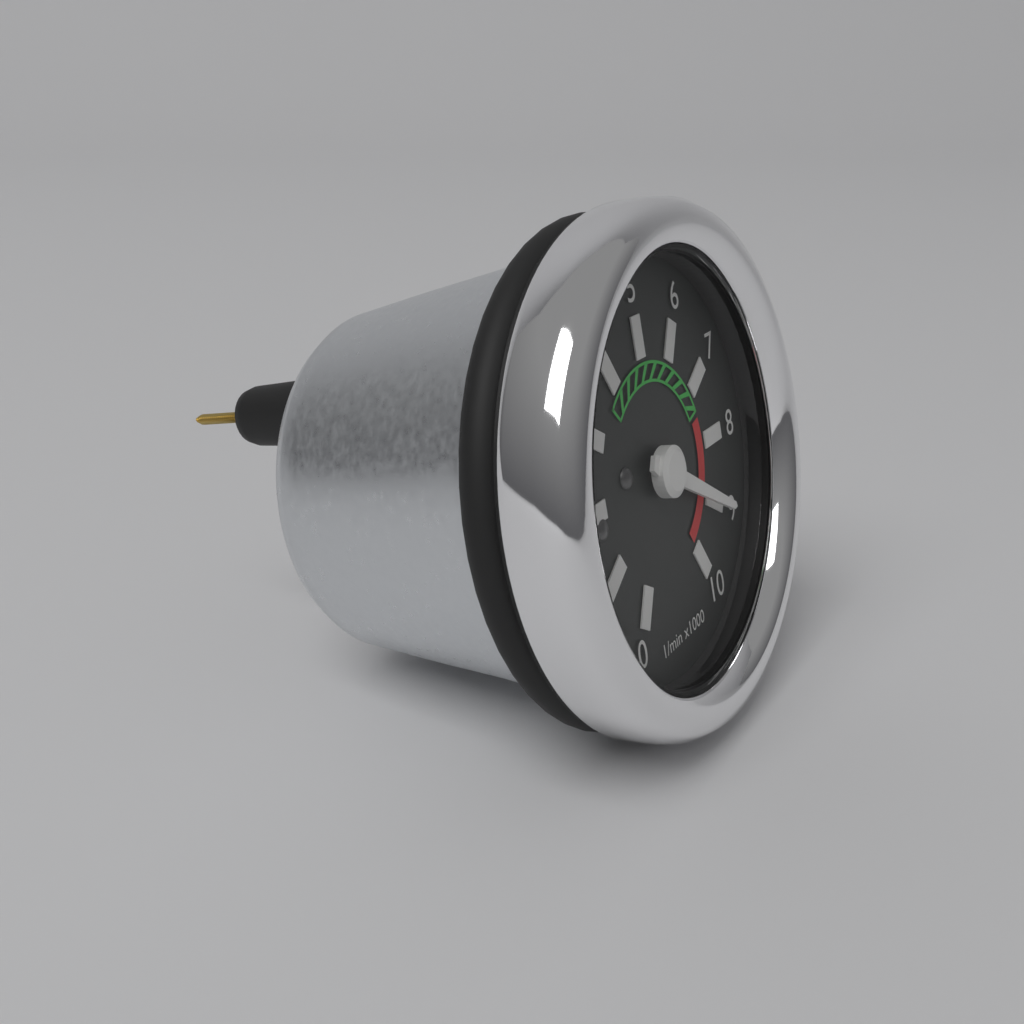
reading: 9000 1/min
